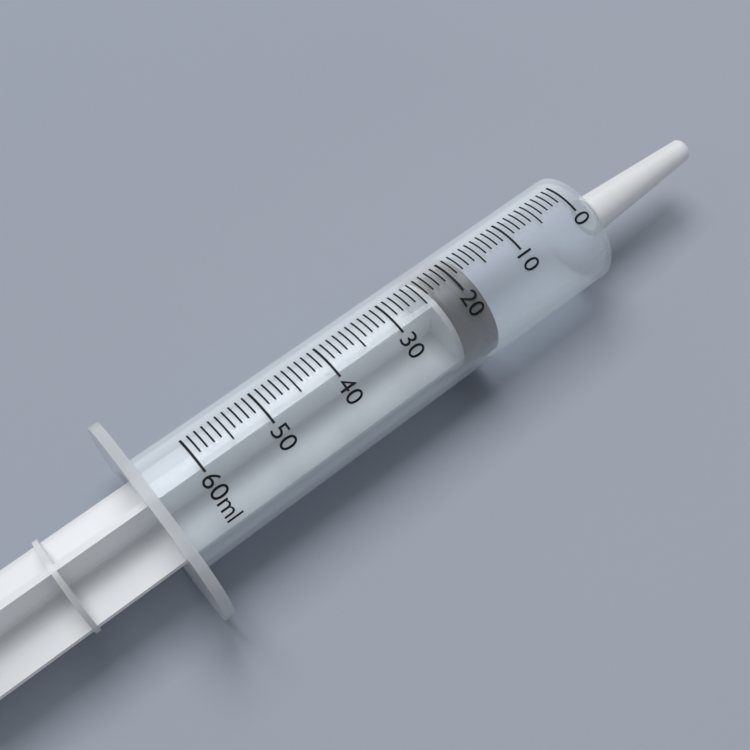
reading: 18 ml
